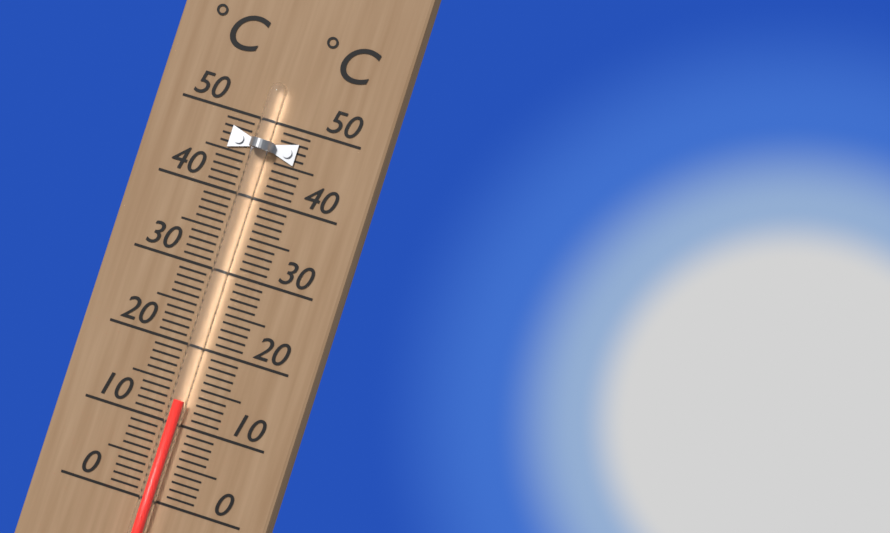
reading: 13 °C
